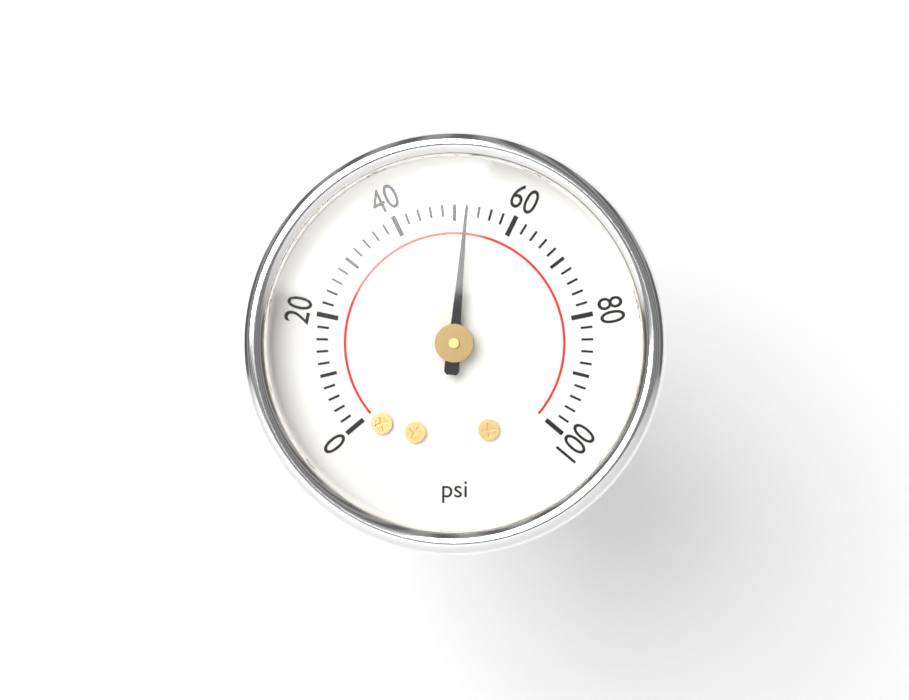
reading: 52 psi
